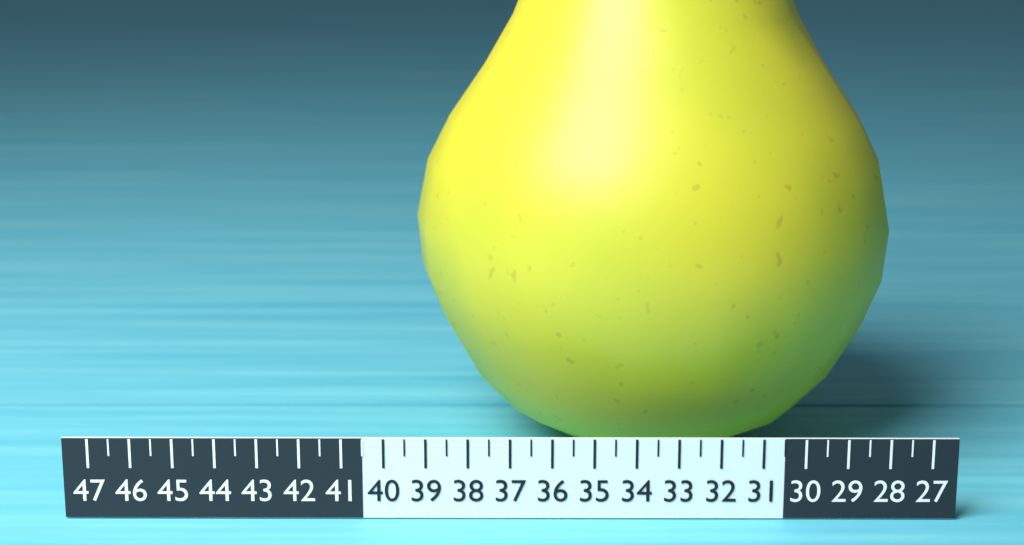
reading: 39.5 (no unit)
